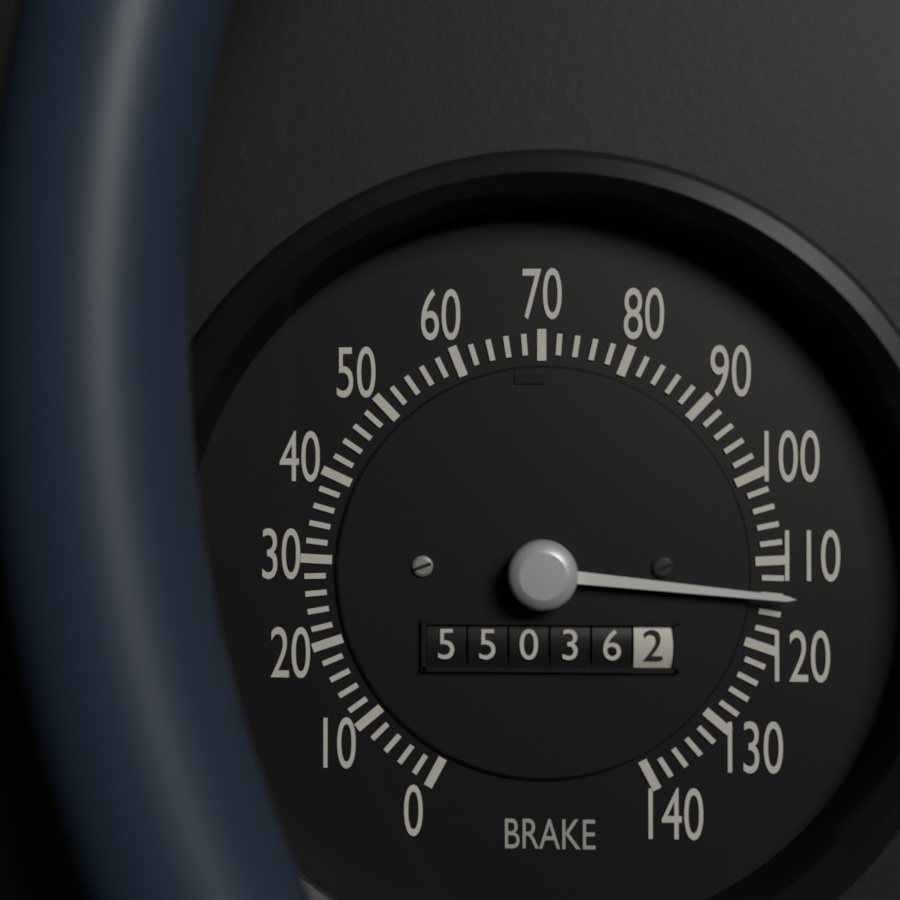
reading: 114 (no unit)
